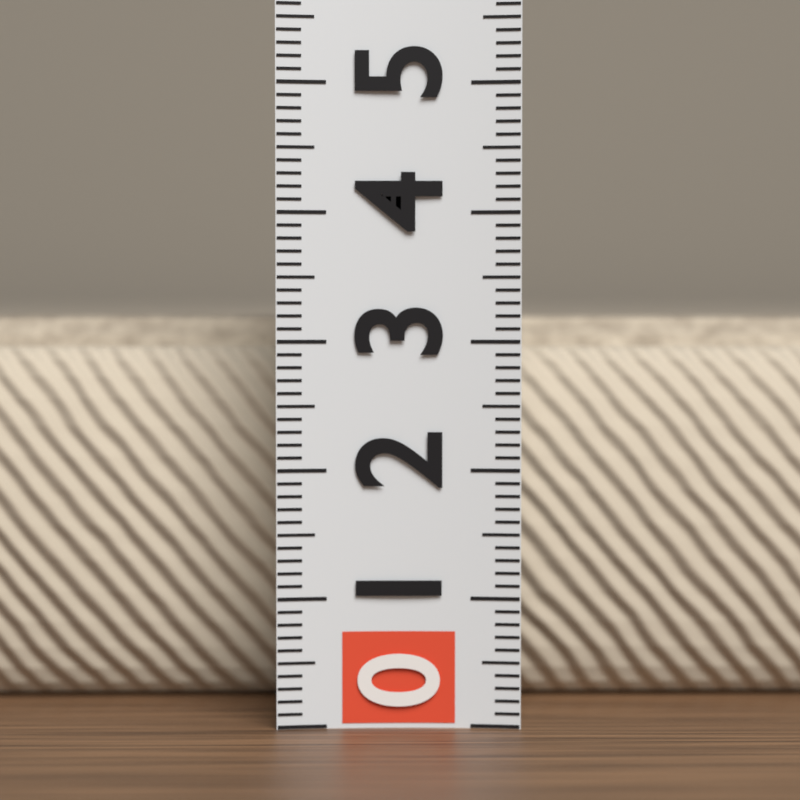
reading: 3.2 (no unit)
